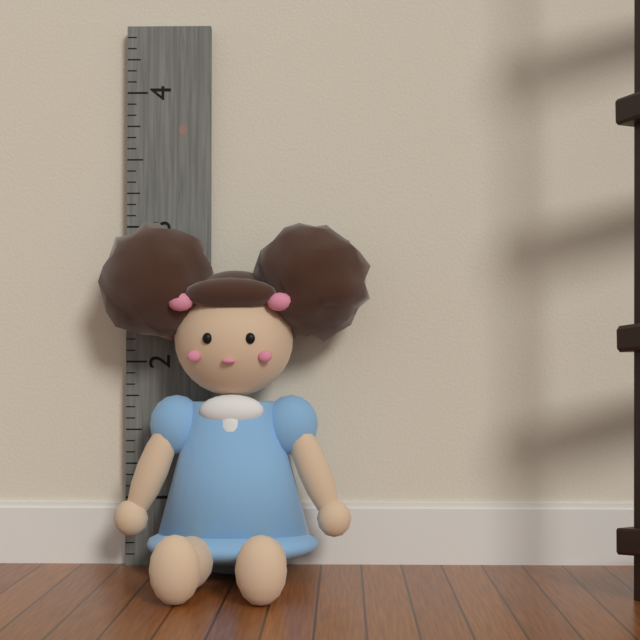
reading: 3.000000 (no unit)
